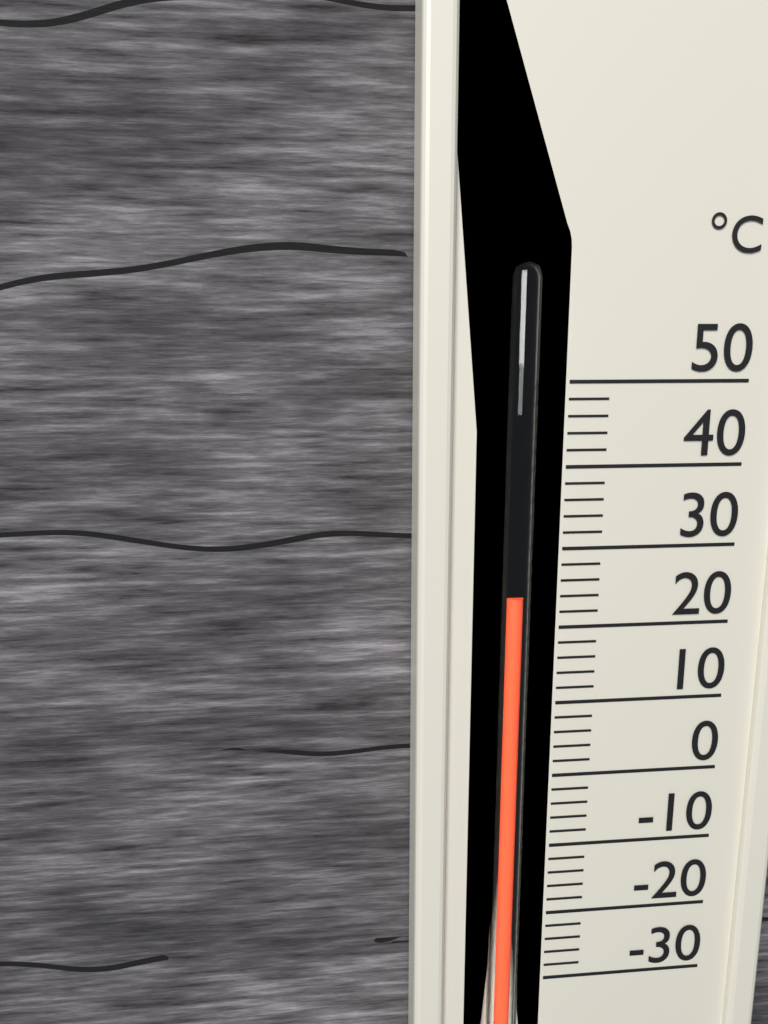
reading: 24 °C
